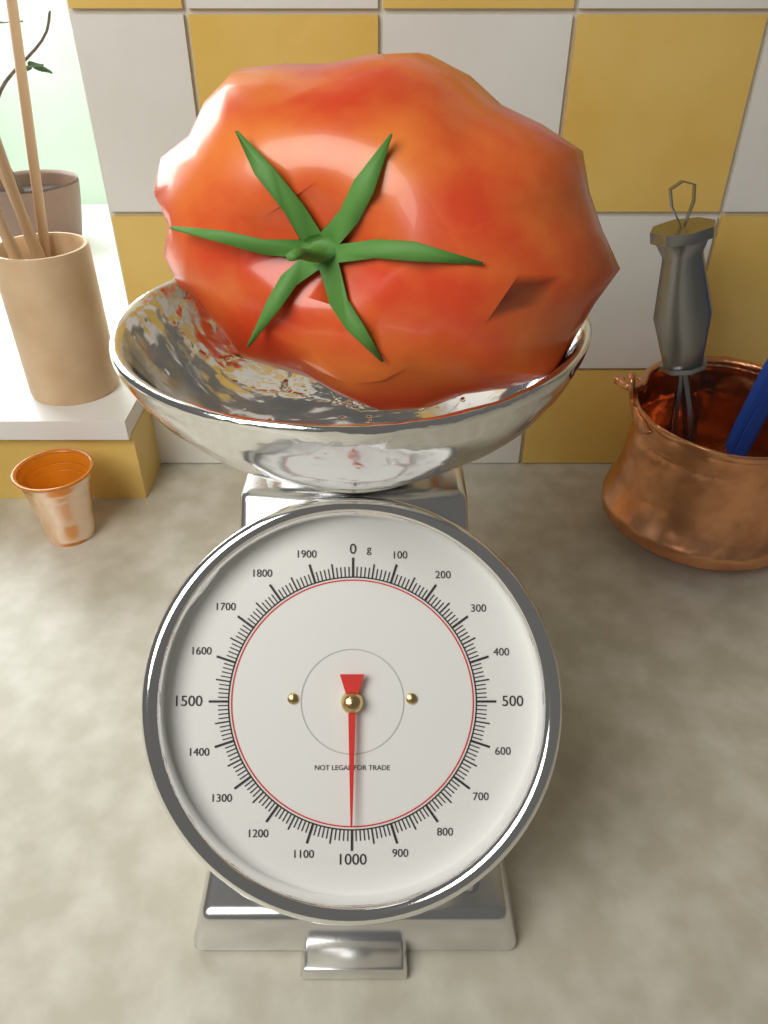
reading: 1000 g
